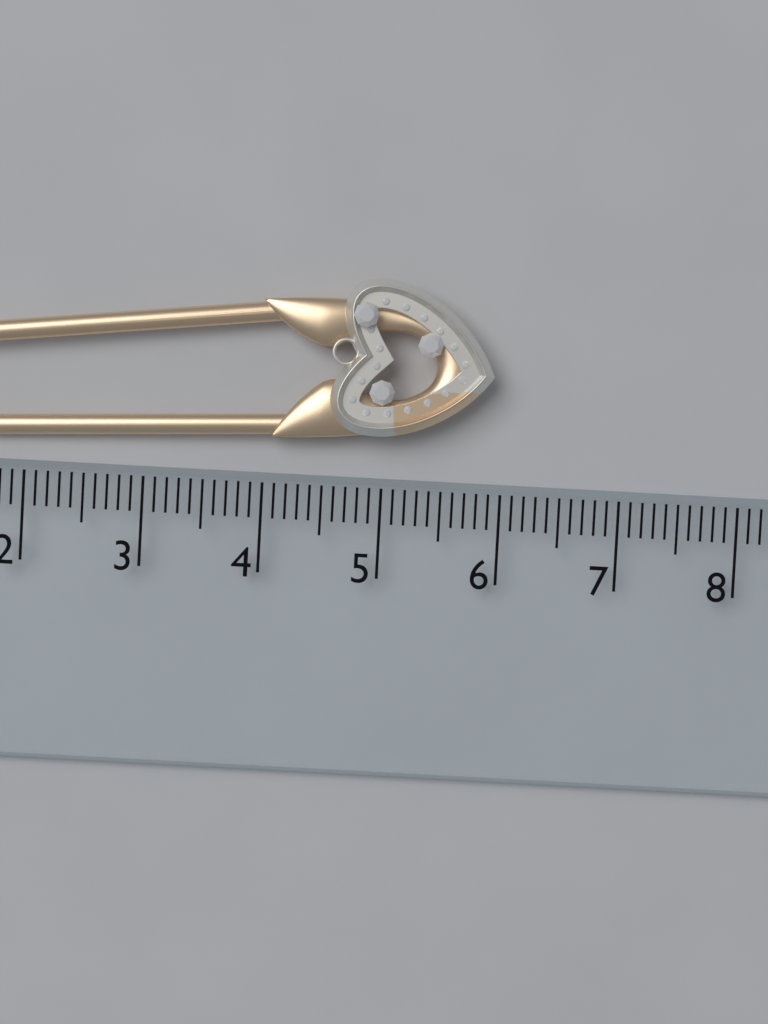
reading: 5.9 cm
